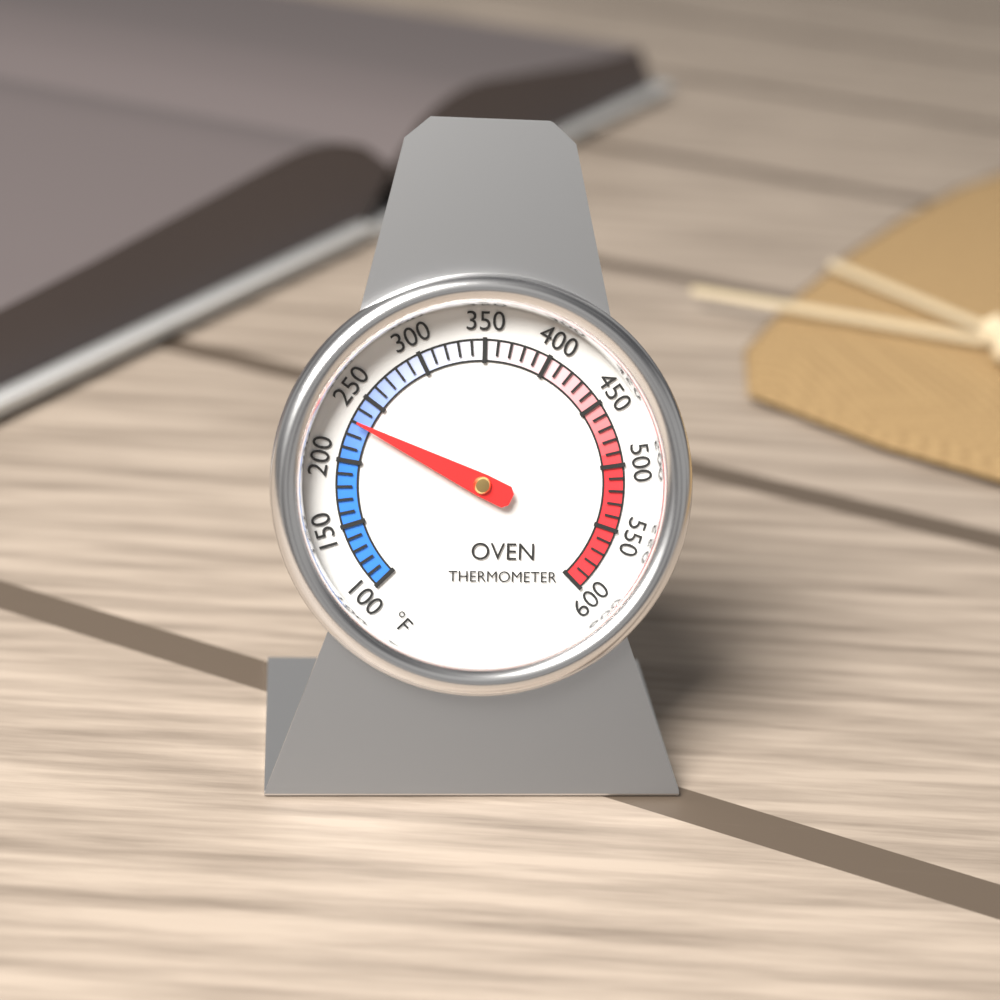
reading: 230 °F
